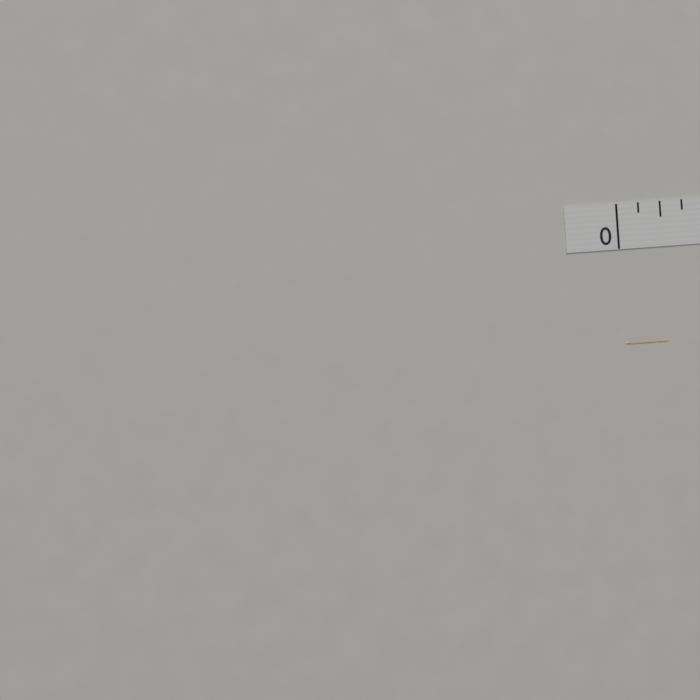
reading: 0.250 in
